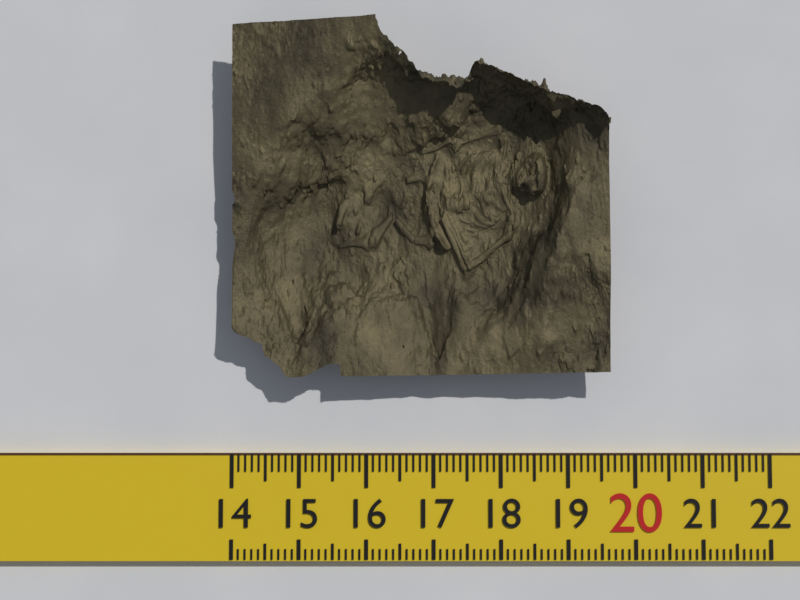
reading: 19.6 (no unit)
